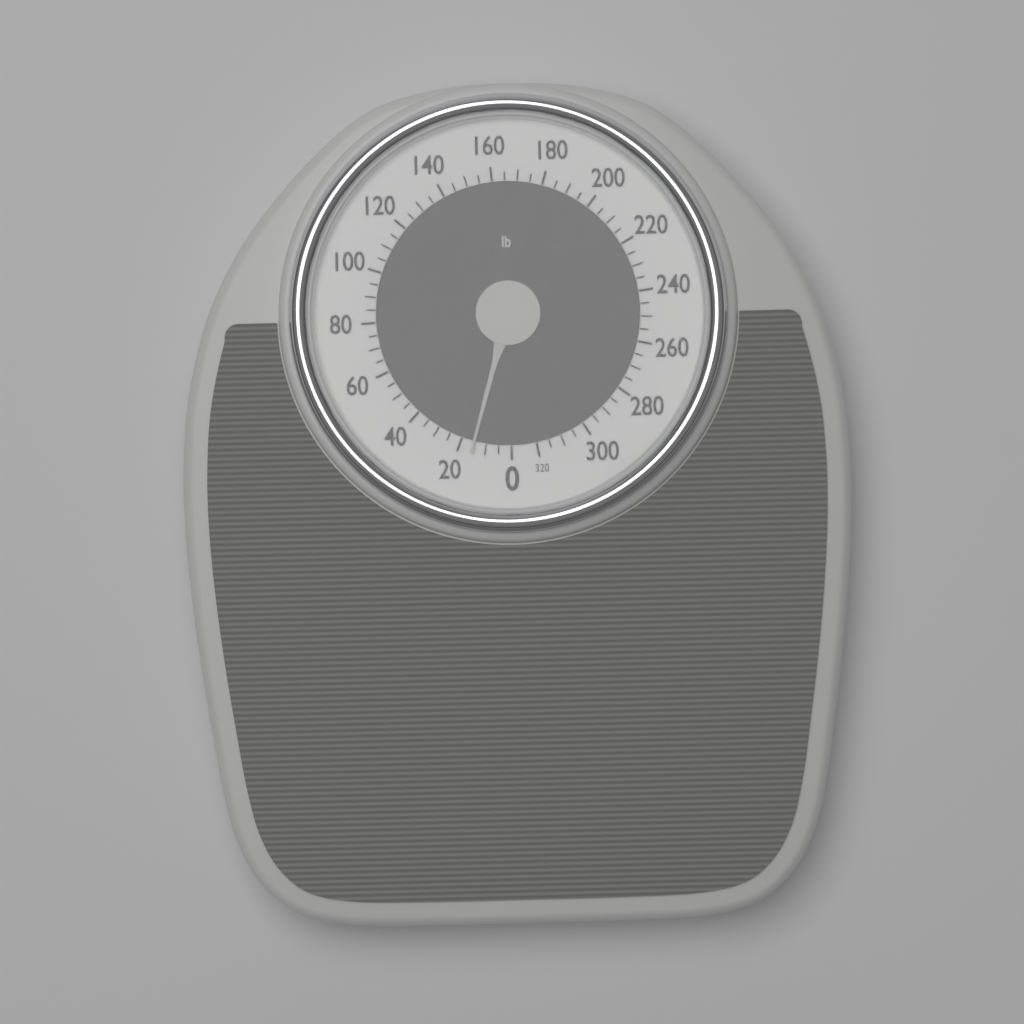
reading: 15 lb
